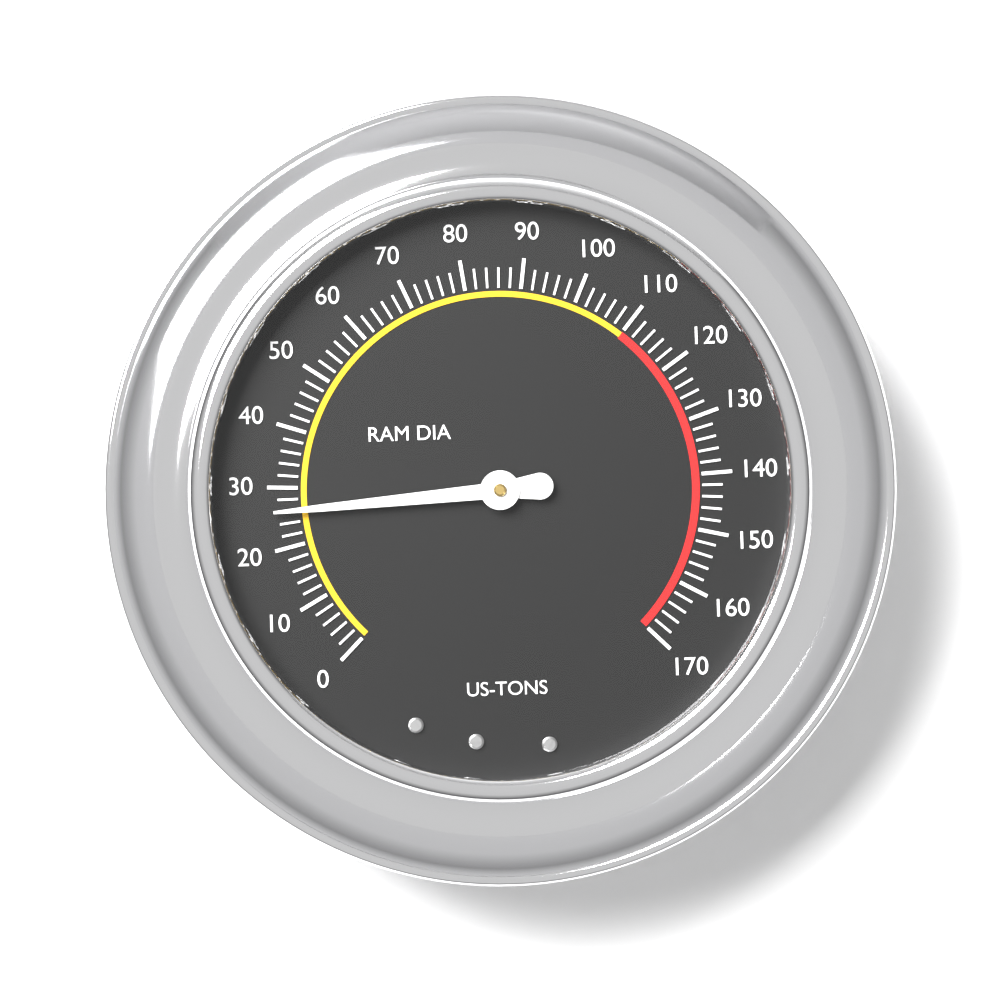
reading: 26 US-TONS
